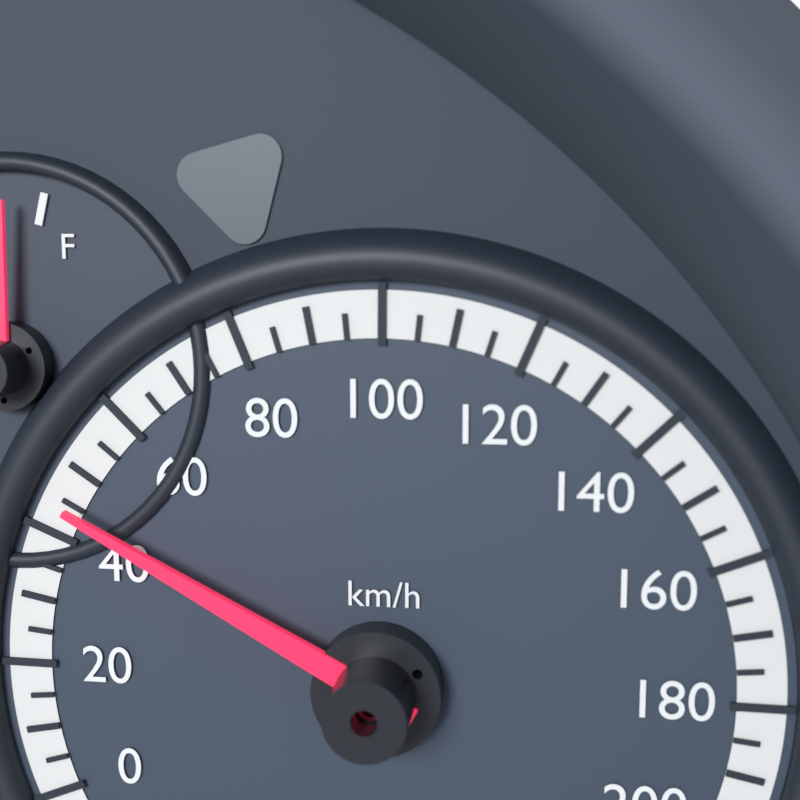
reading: 45 km/h
